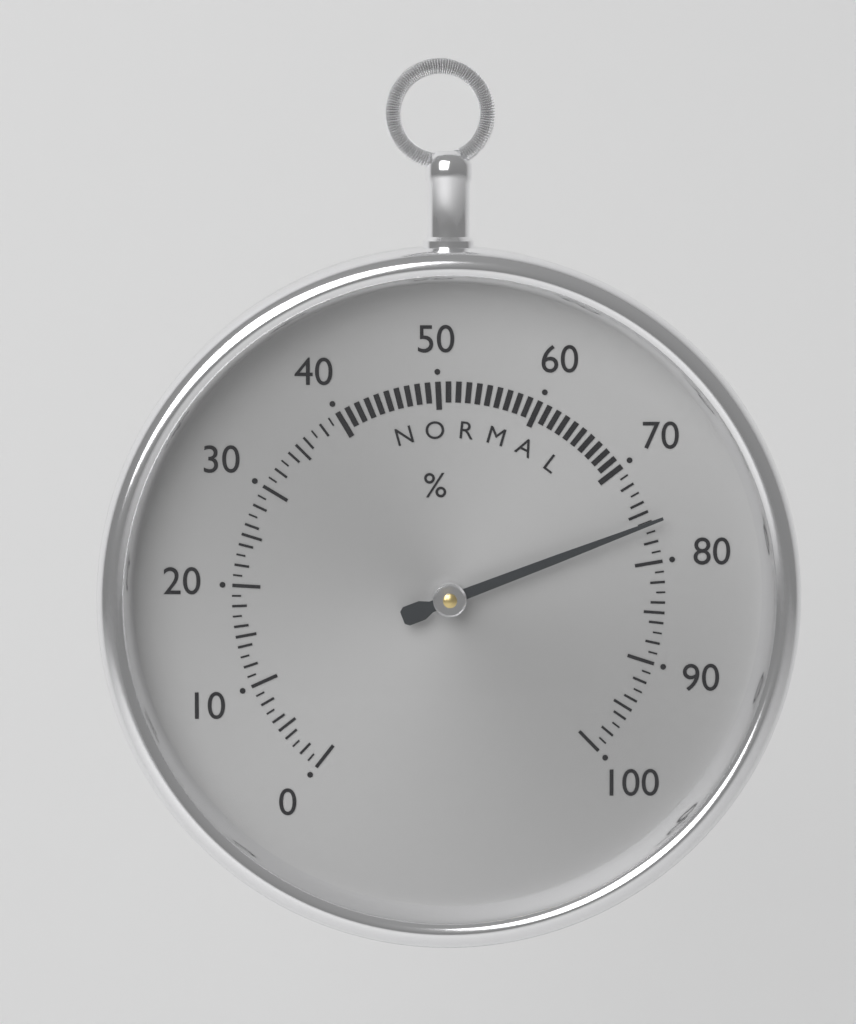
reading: 76 %
